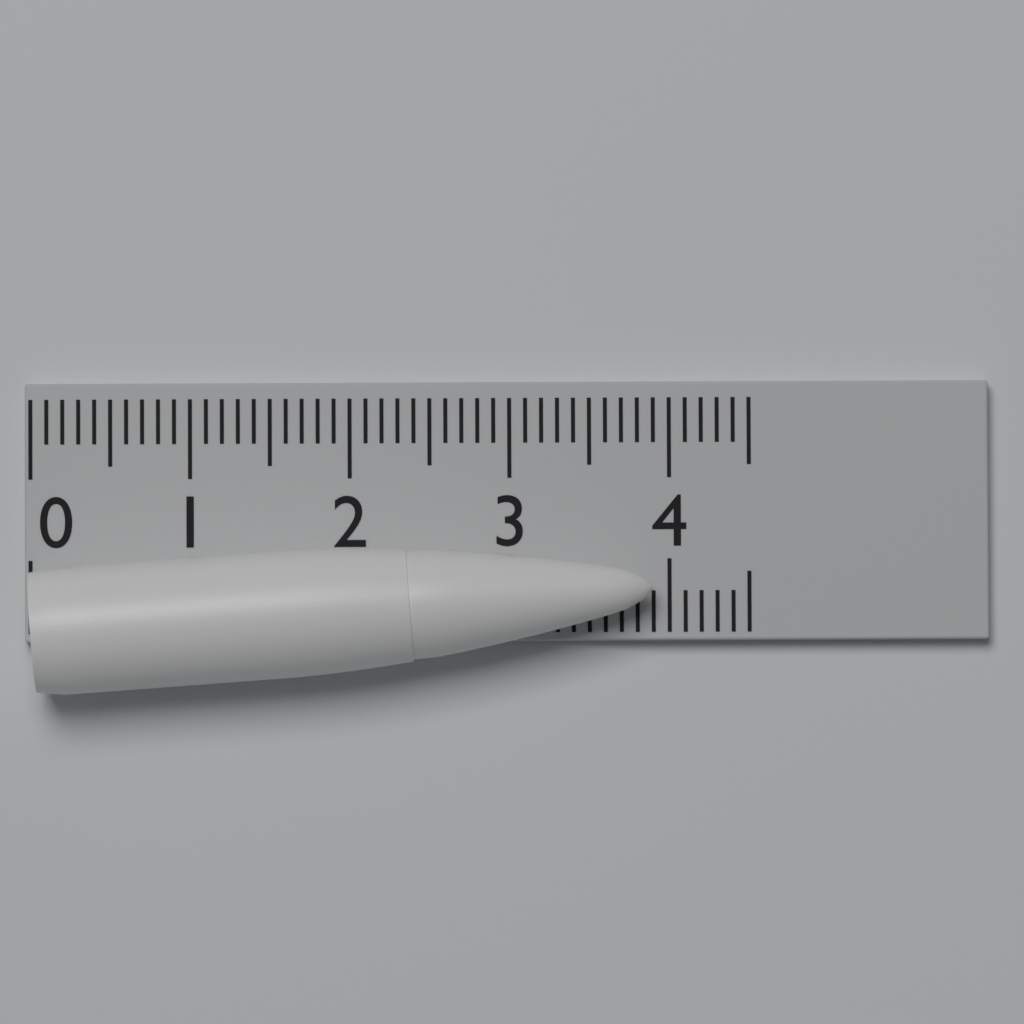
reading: 3.9 (no unit)
